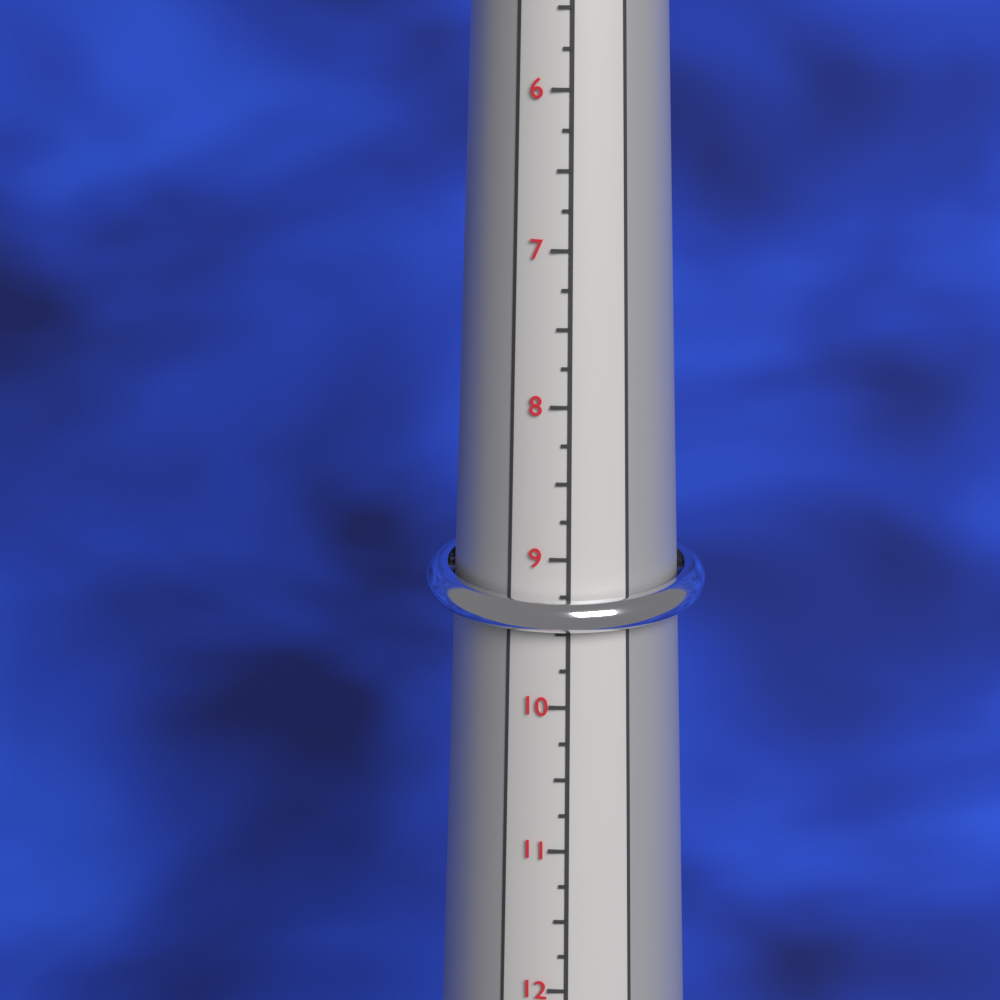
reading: 9.75 (no unit)
